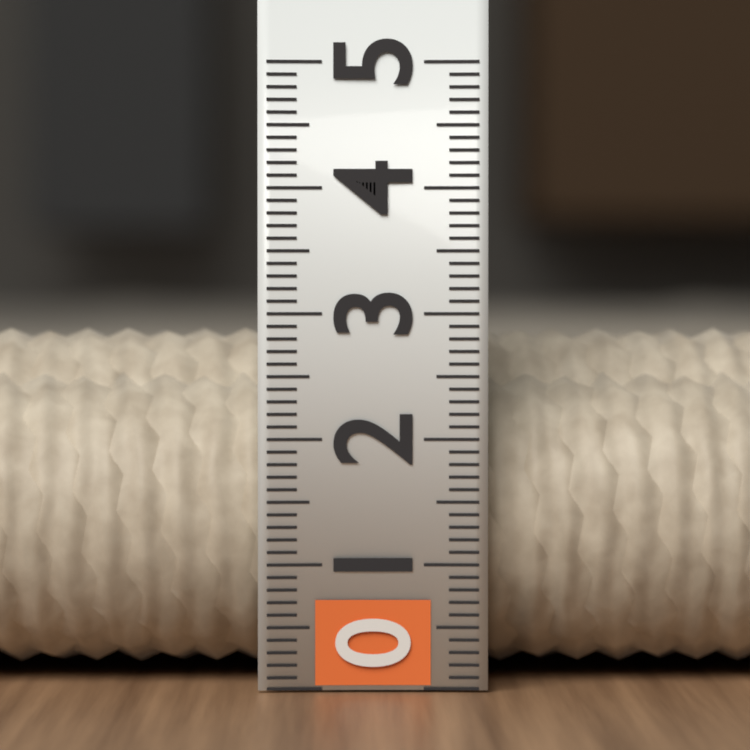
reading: 2.9 (no unit)
